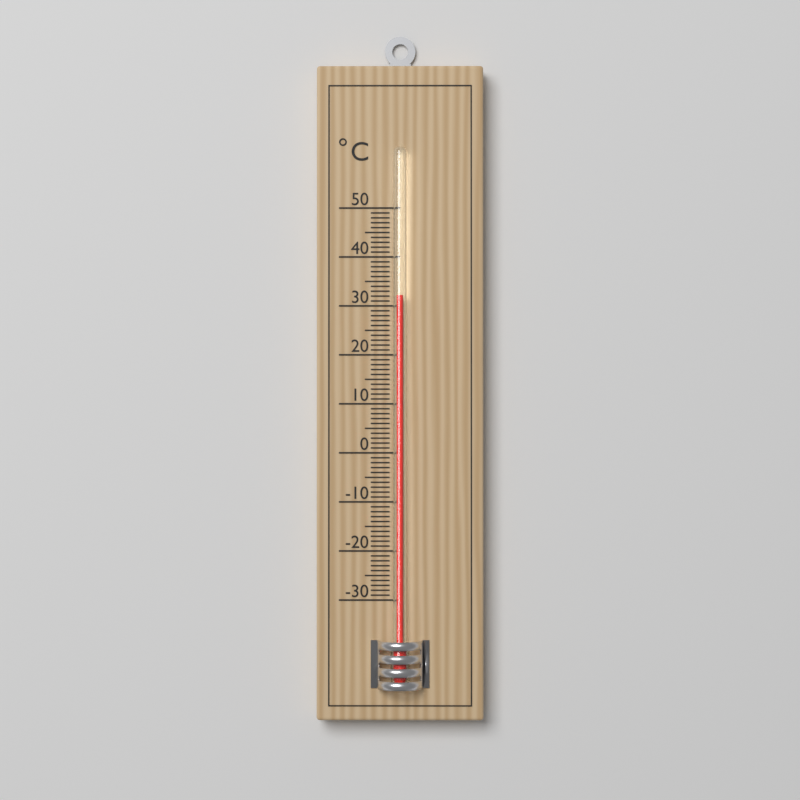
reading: 32 °C
